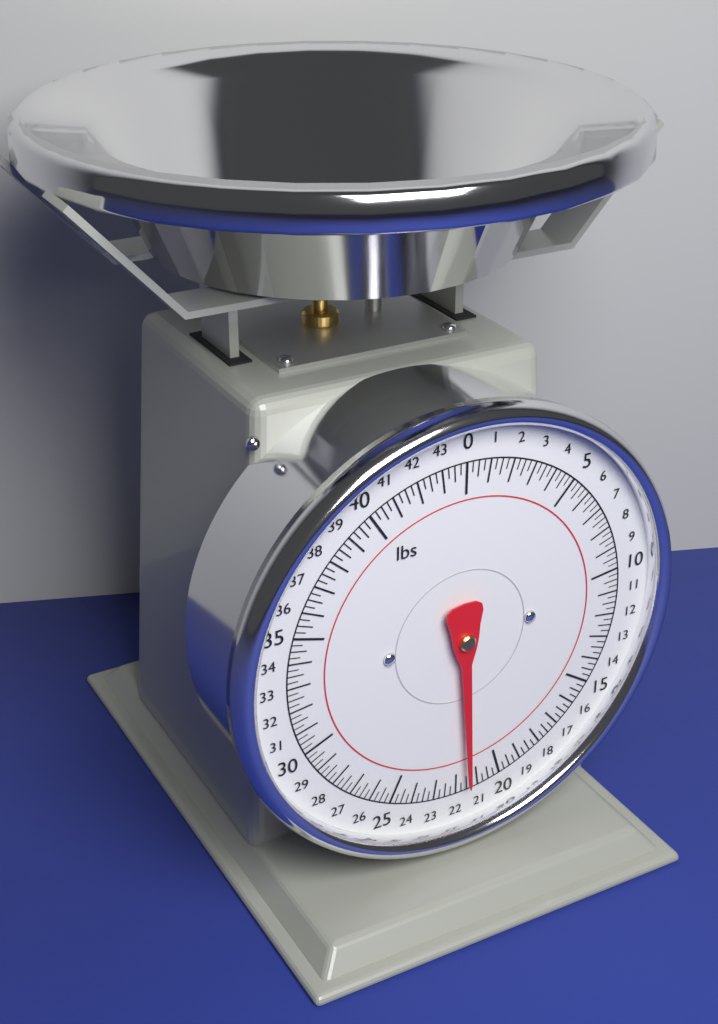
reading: 21.50 lbs
